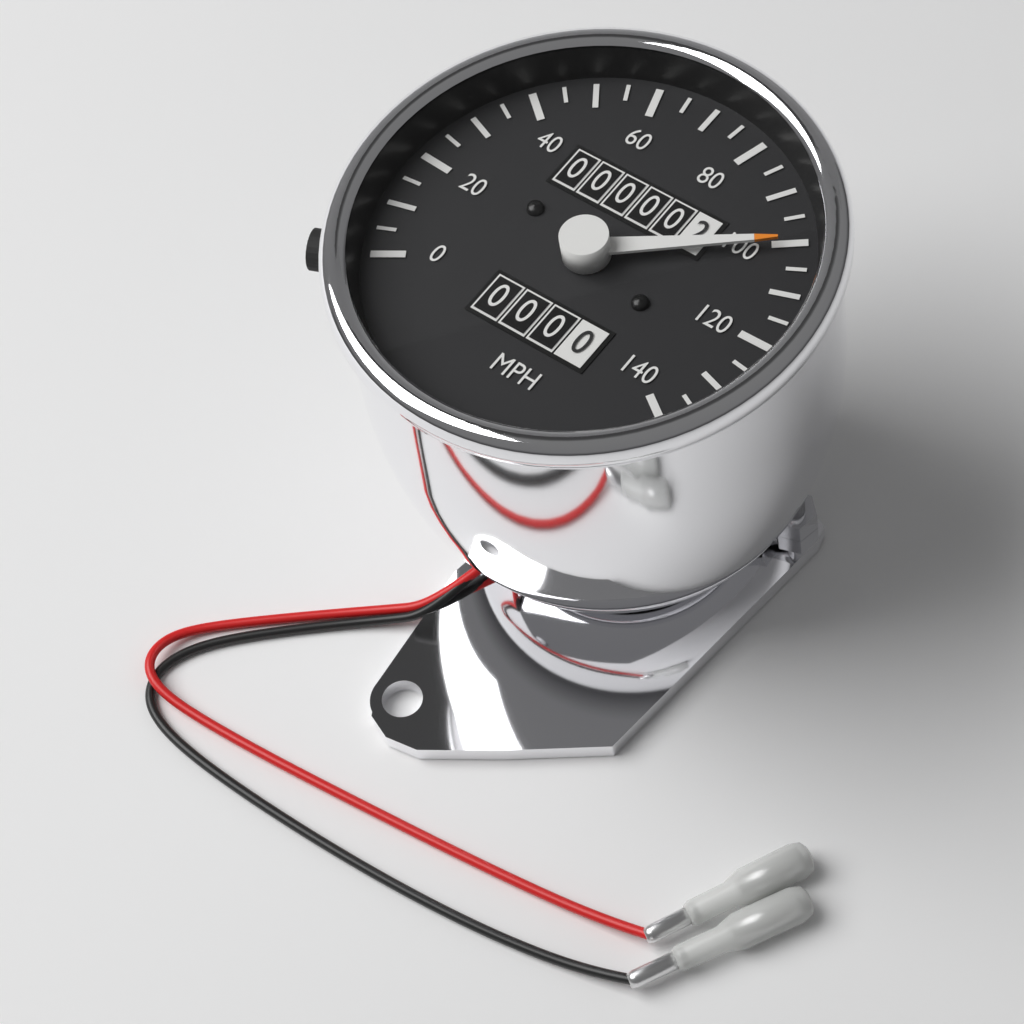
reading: 100 mph
